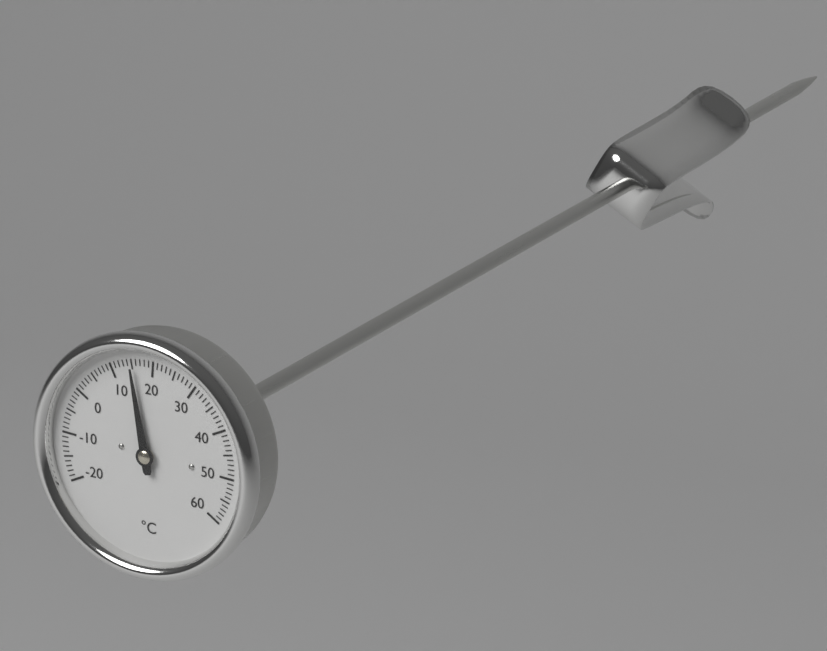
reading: 15 °C
